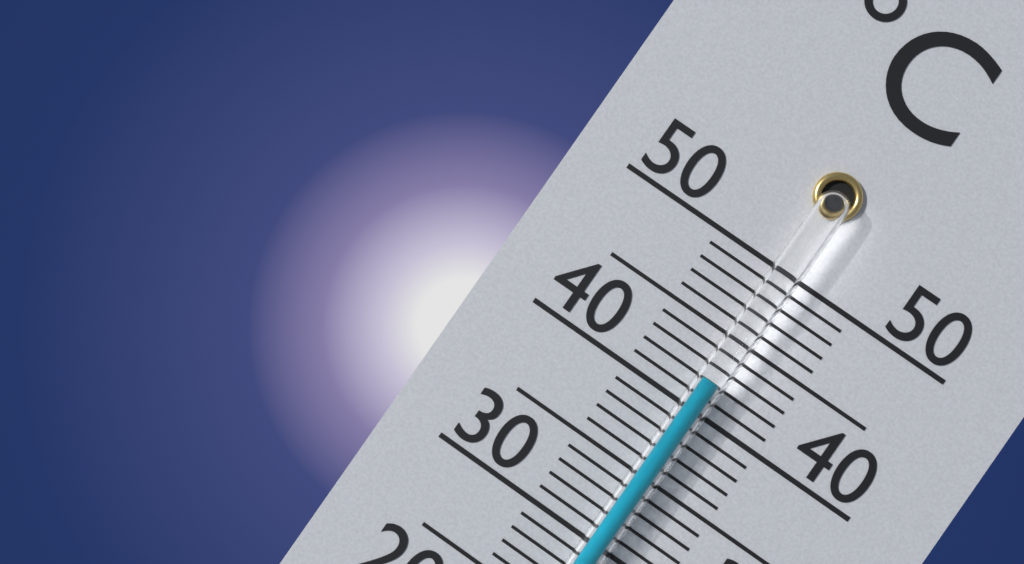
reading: 42 °C
